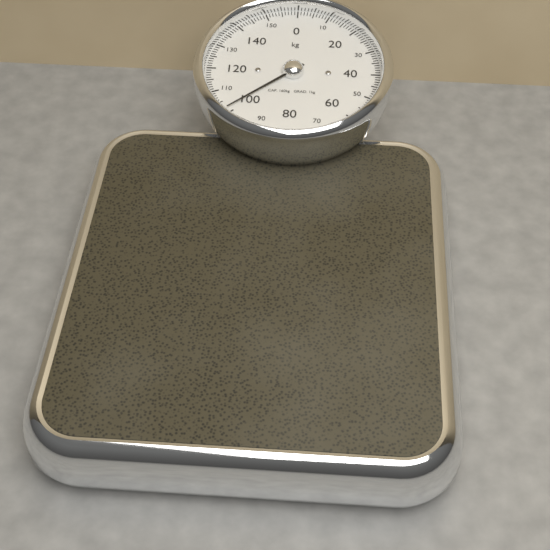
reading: 102 kg
